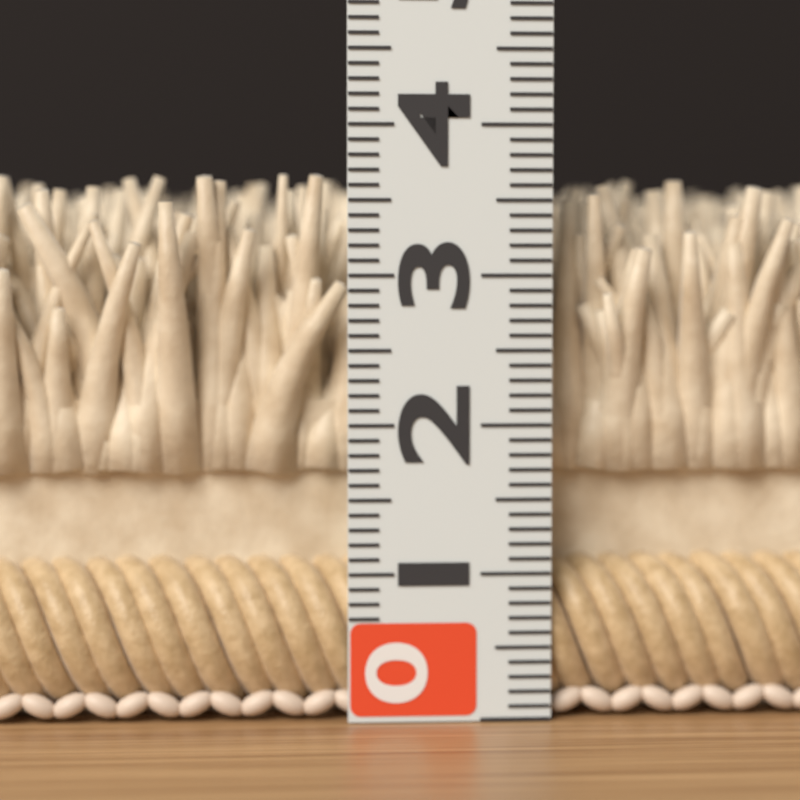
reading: 3.7 (no unit)
